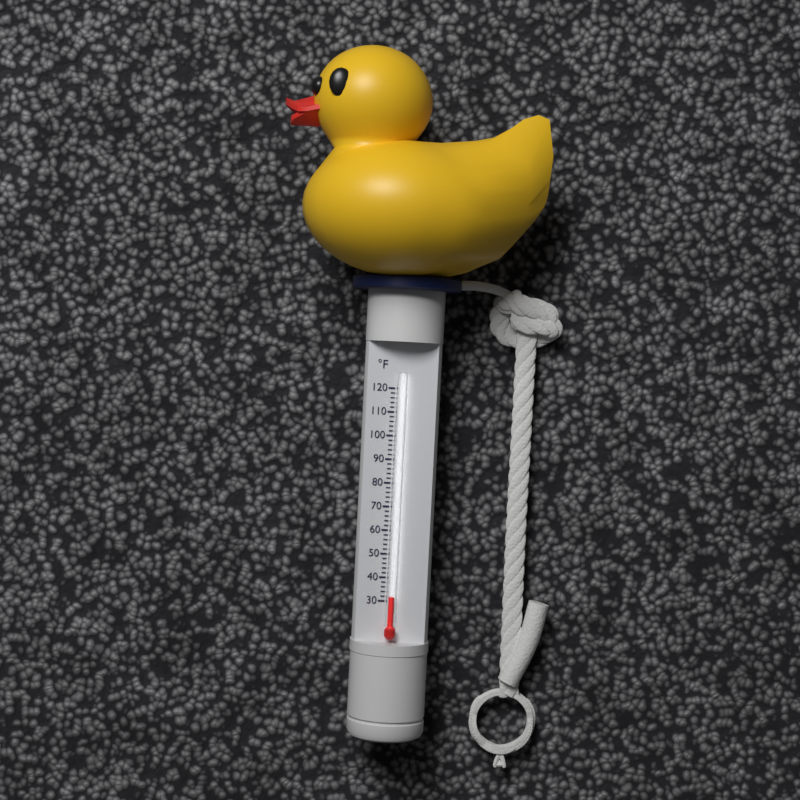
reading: 32 °F
